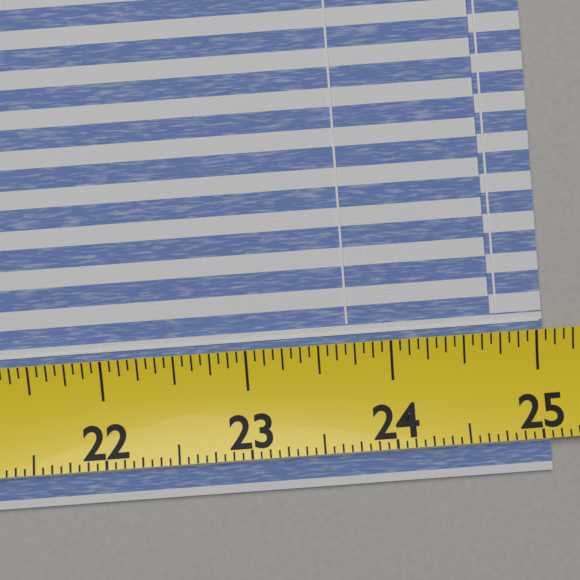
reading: 25.0625 (no unit)
